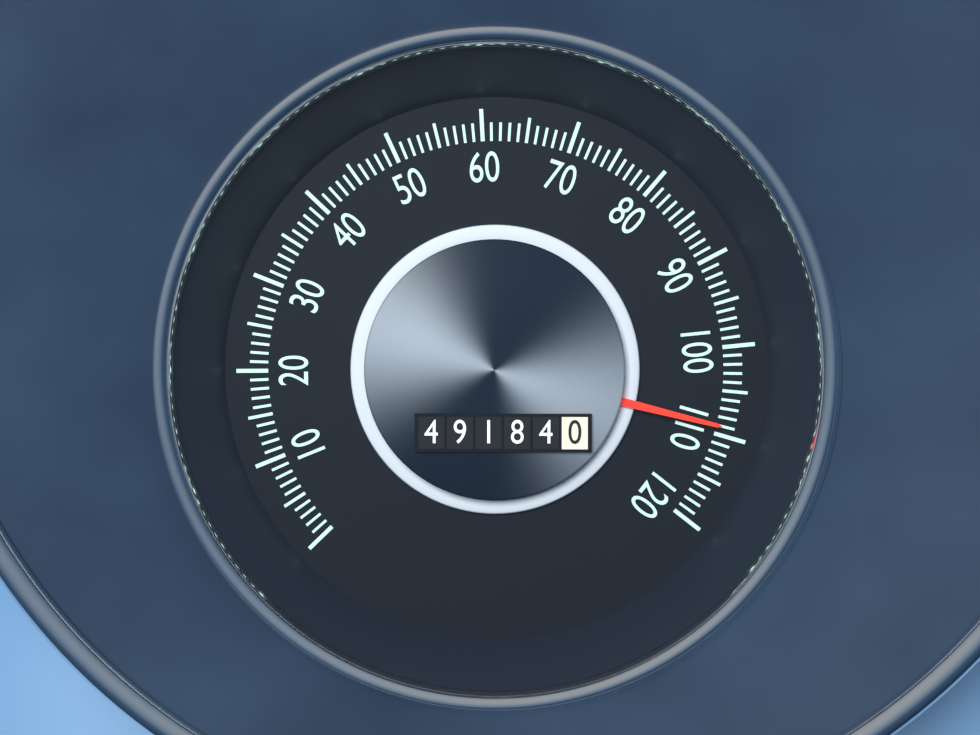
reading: 109 (no unit)
